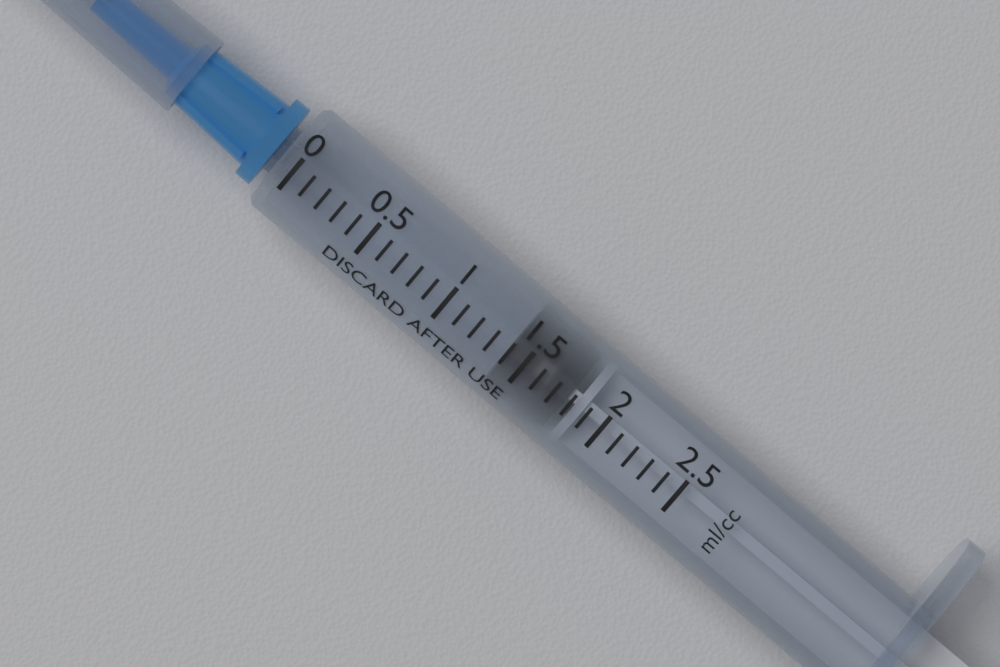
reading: 1.4 ml
